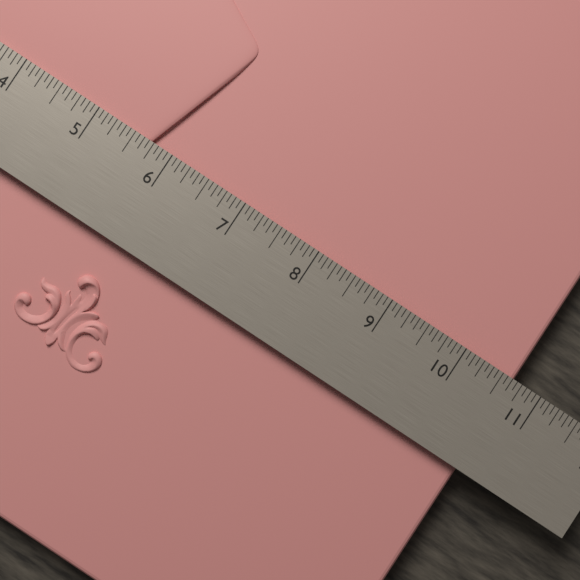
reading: 10.6875 in
